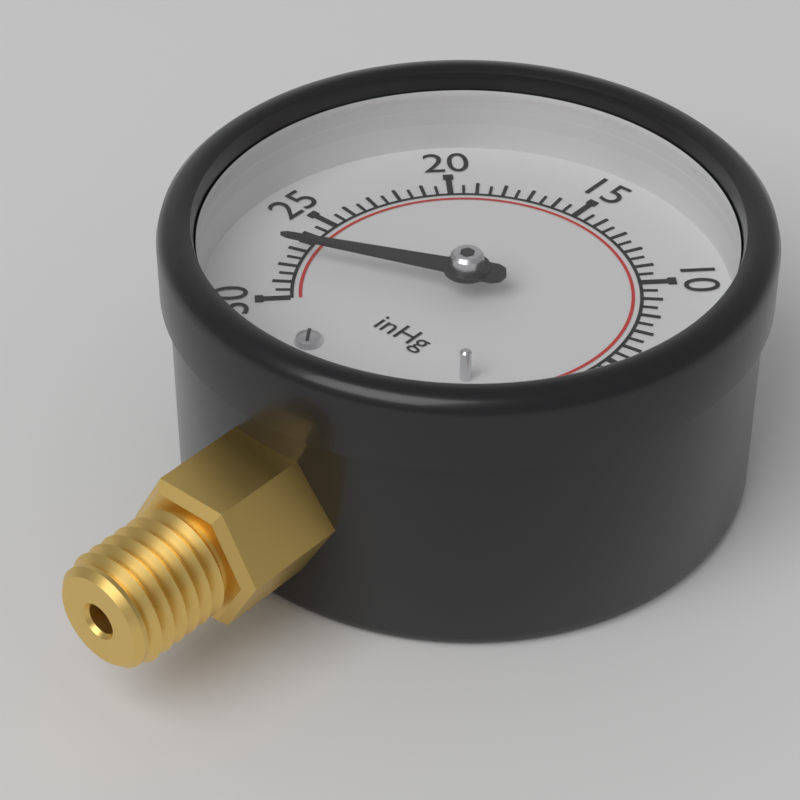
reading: 27.5 inHg
